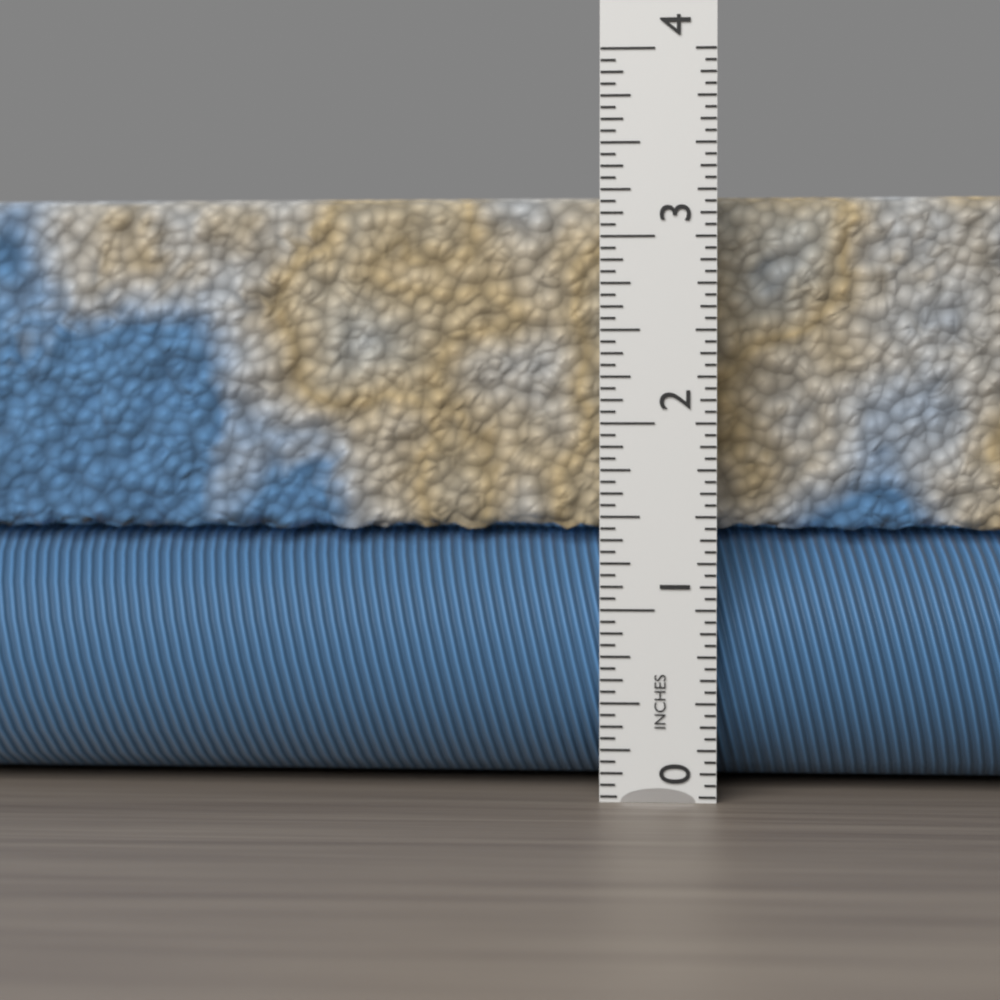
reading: 3.2500 in
